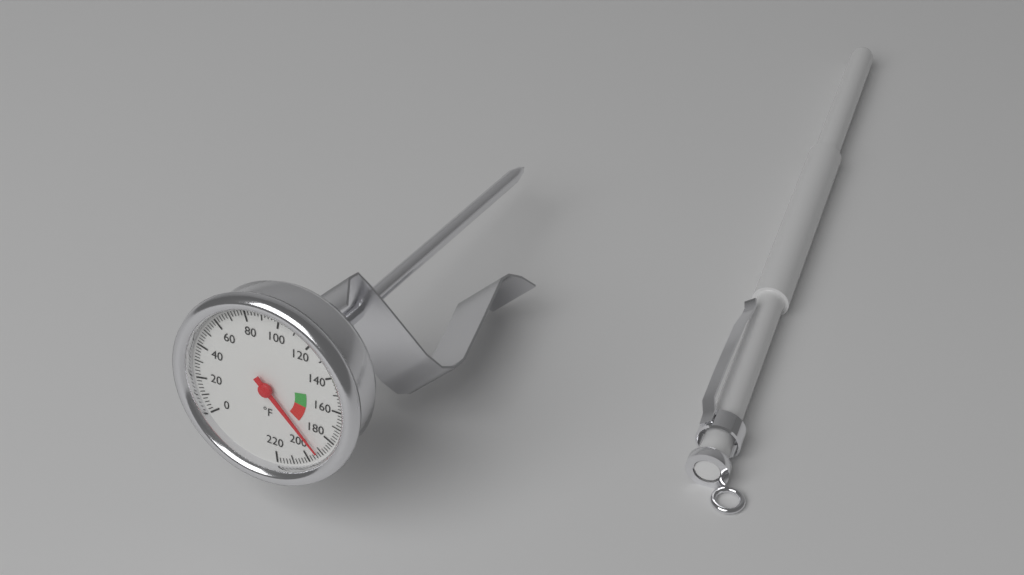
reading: 192 °F
